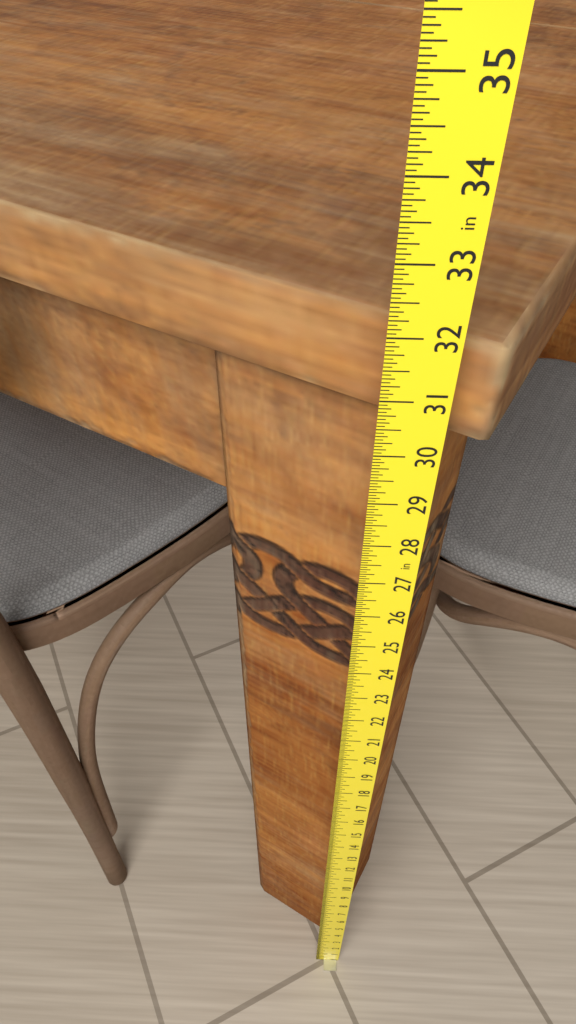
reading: 31.8125 in
